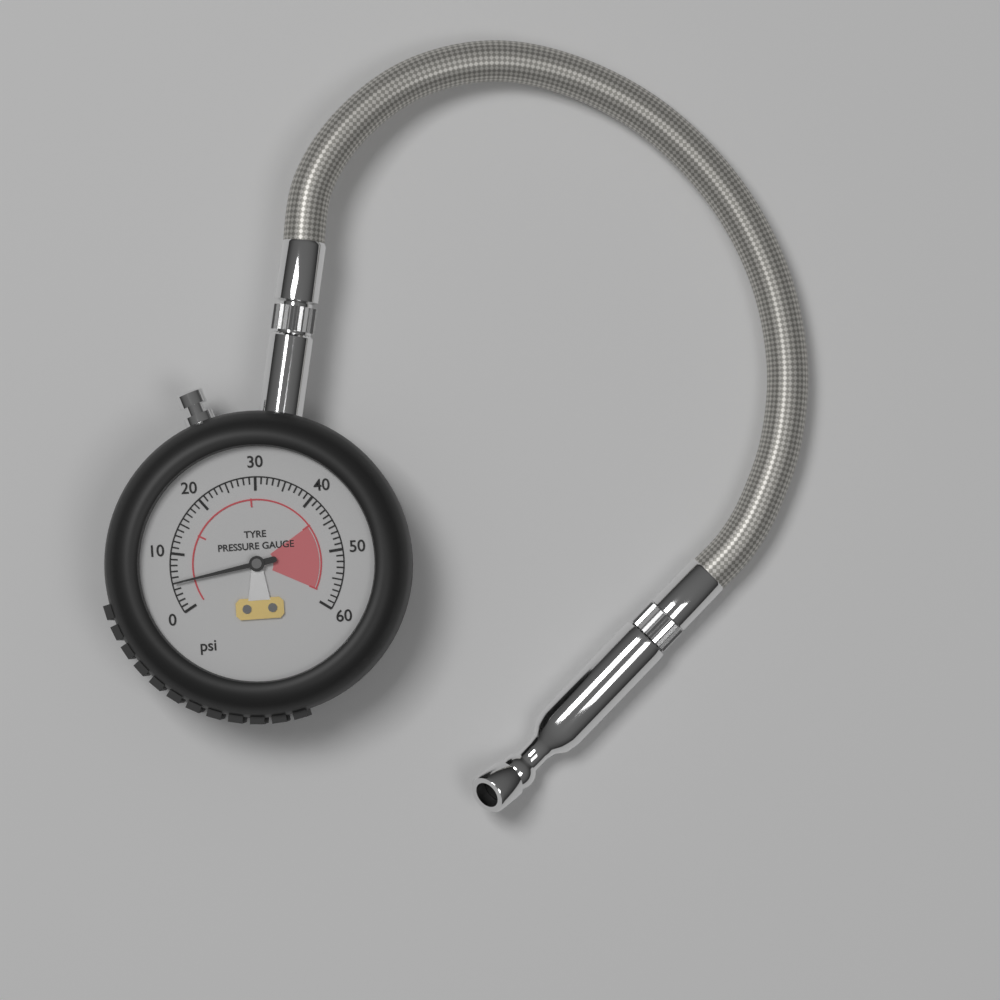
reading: 5 psi
